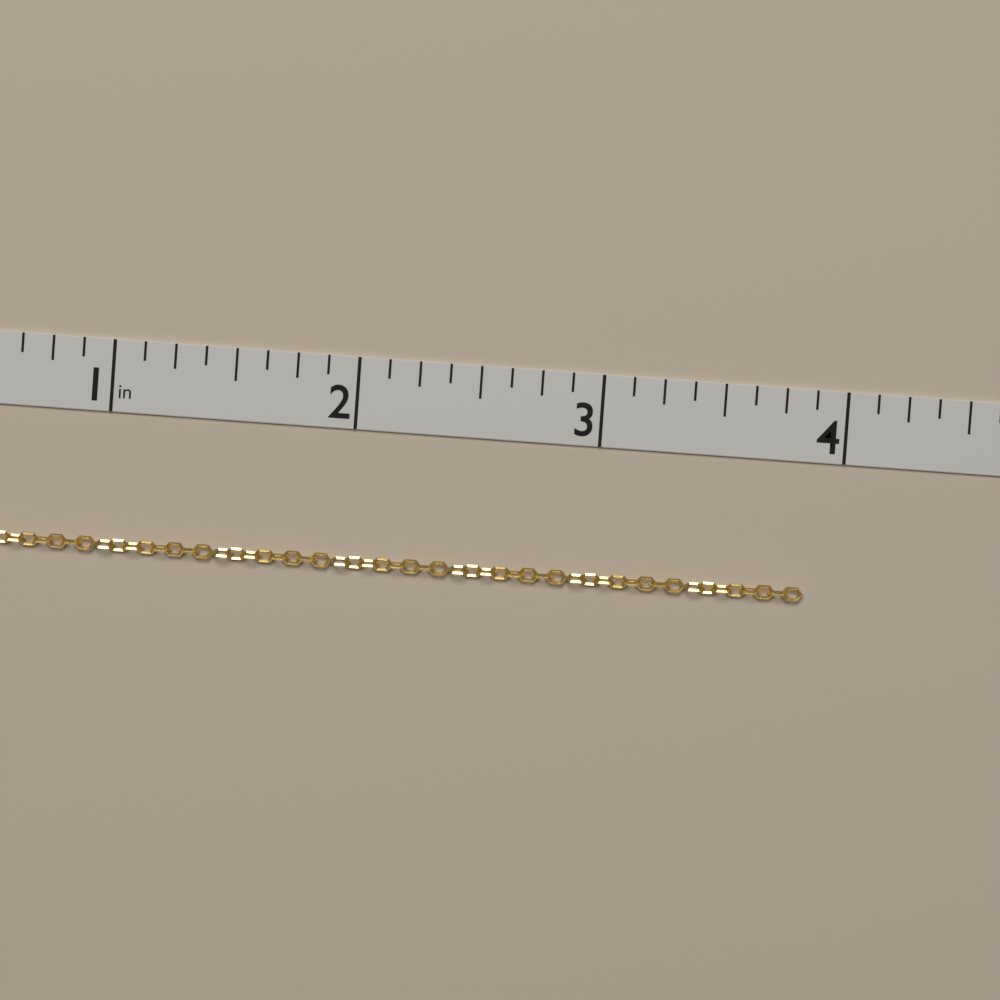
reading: 3.875 in
